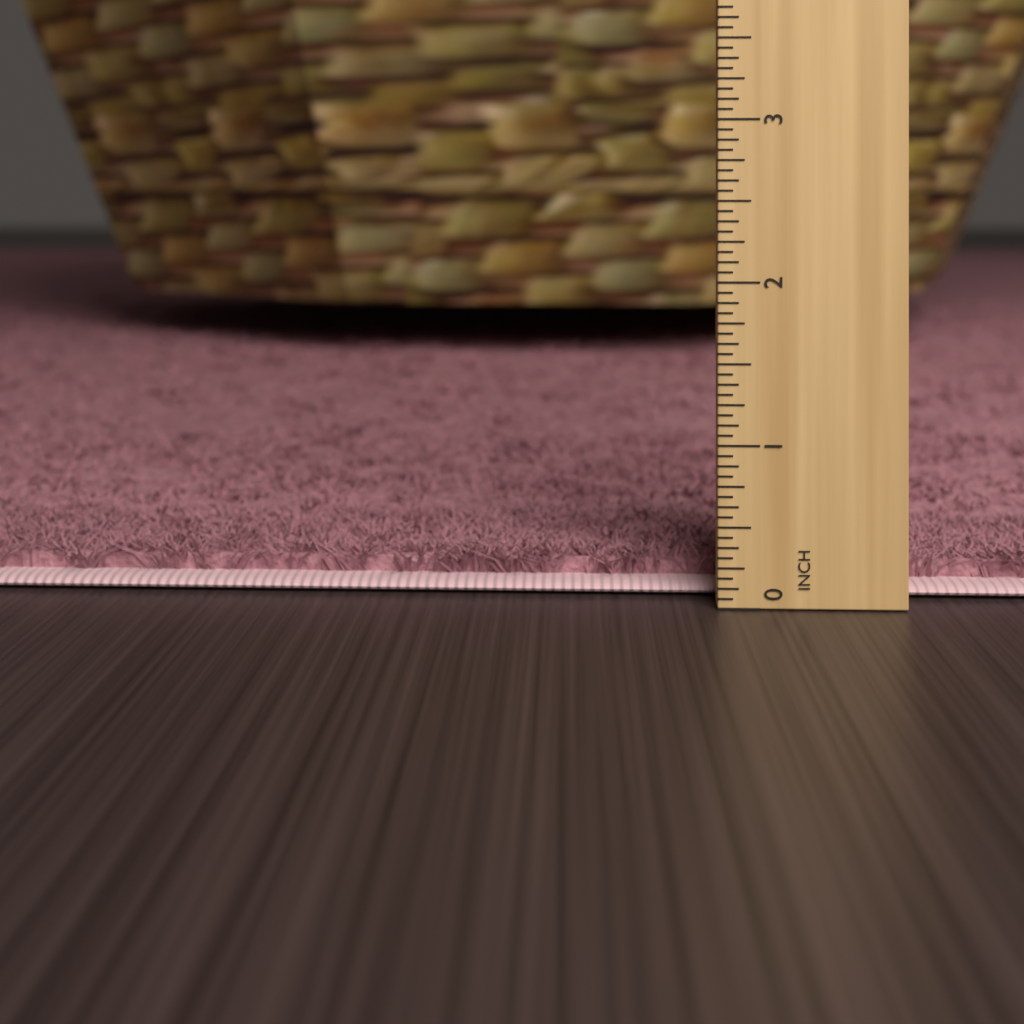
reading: 0.2500 inch
